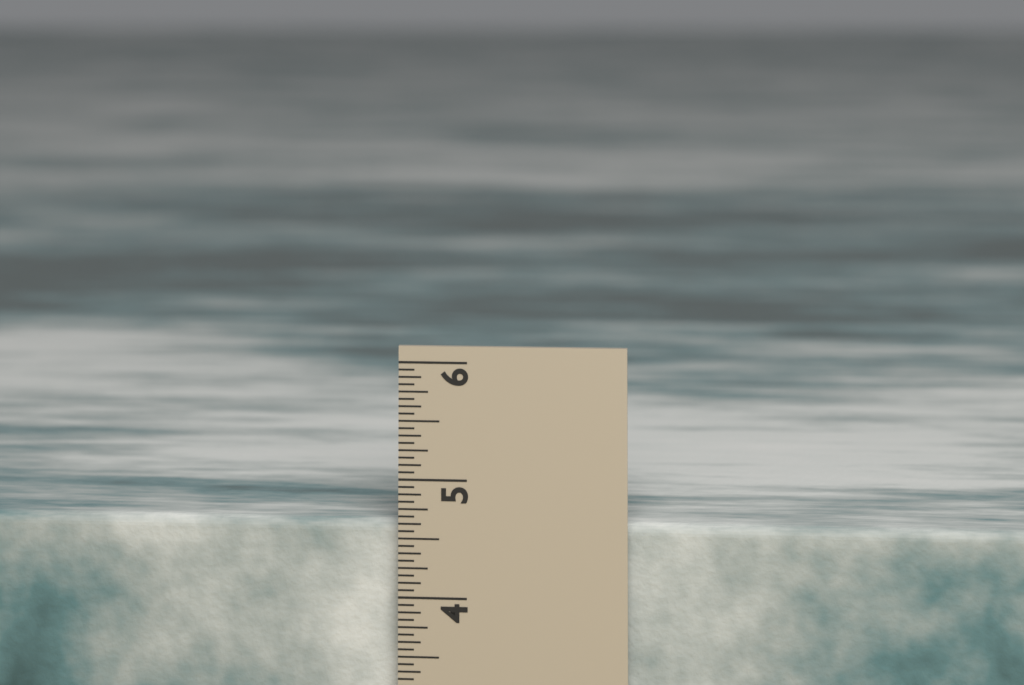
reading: 4.6250 in
